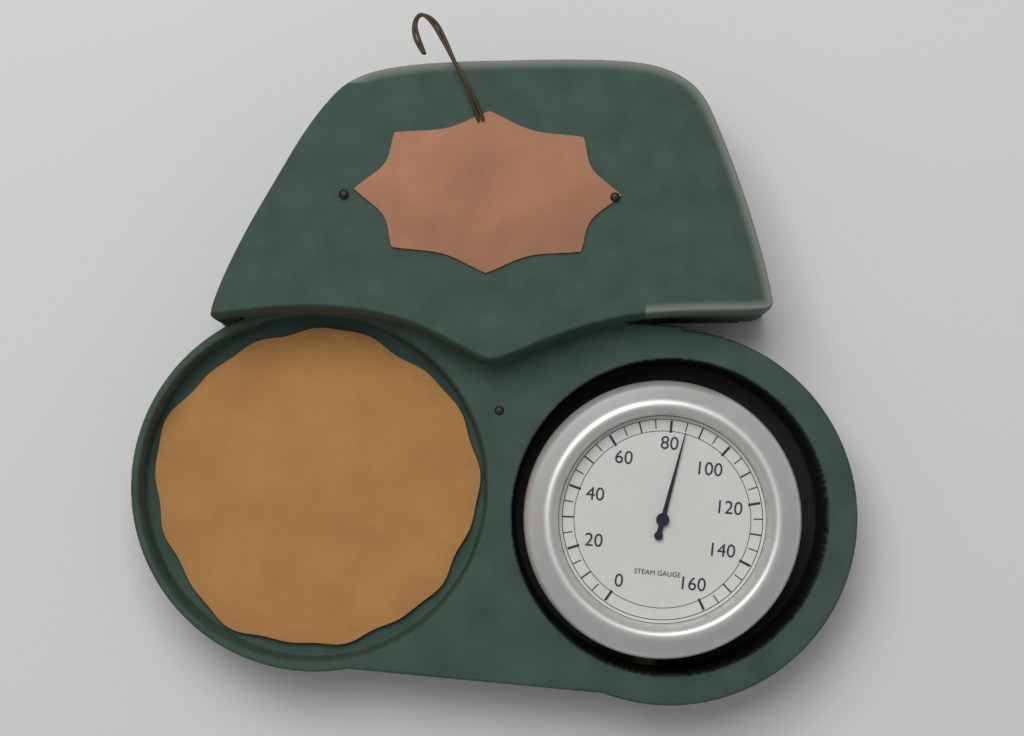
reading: 85 (no unit)
